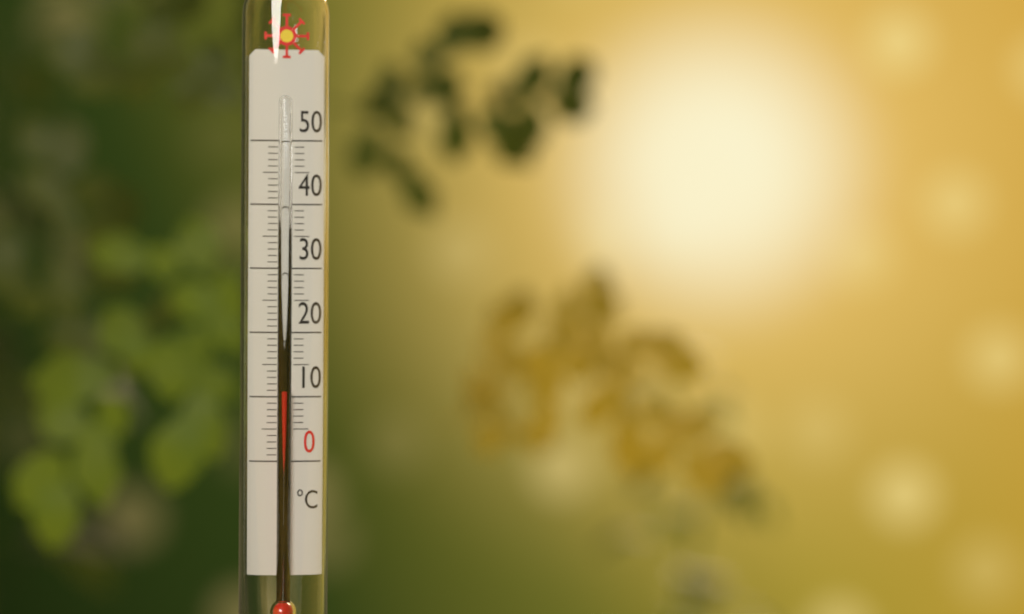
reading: 11 °C
